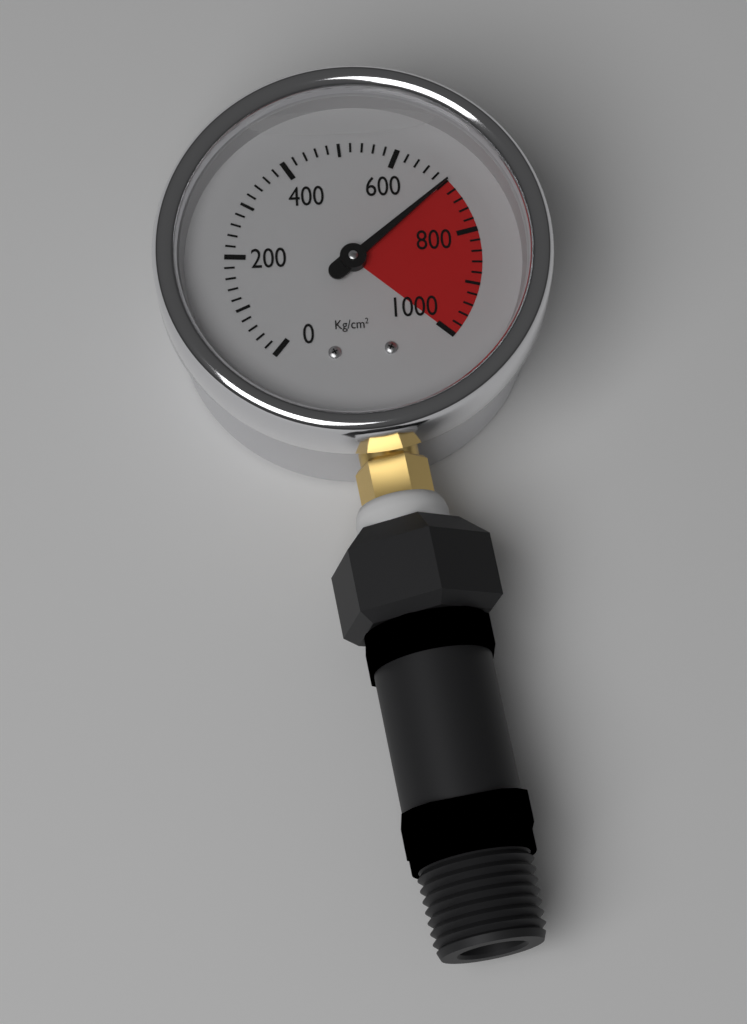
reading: 700 kg/cm²
